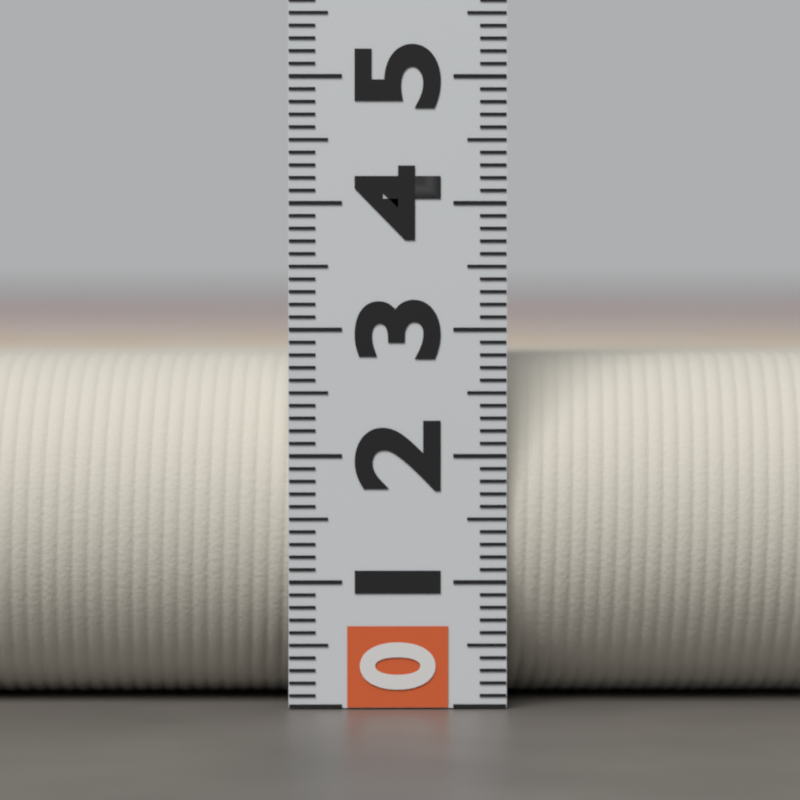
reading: 2.8 (no unit)
